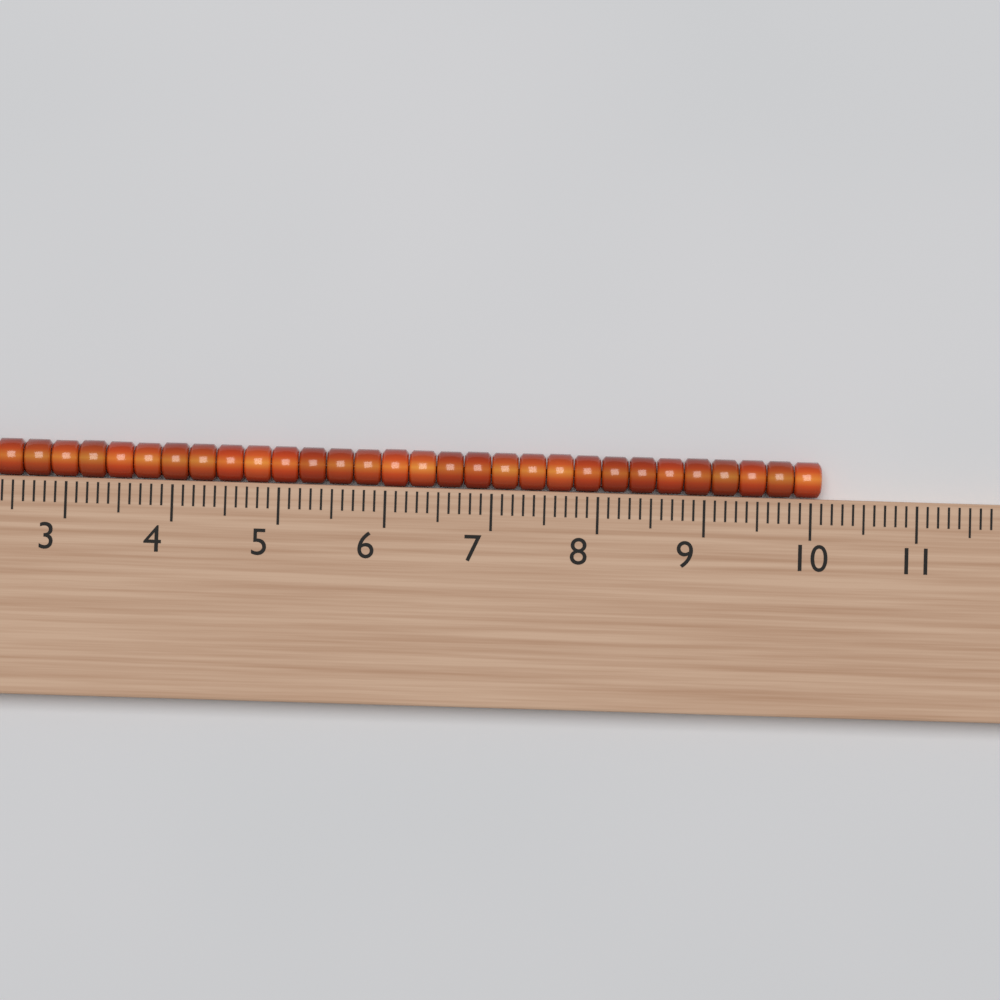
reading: 10.1 (no unit)
